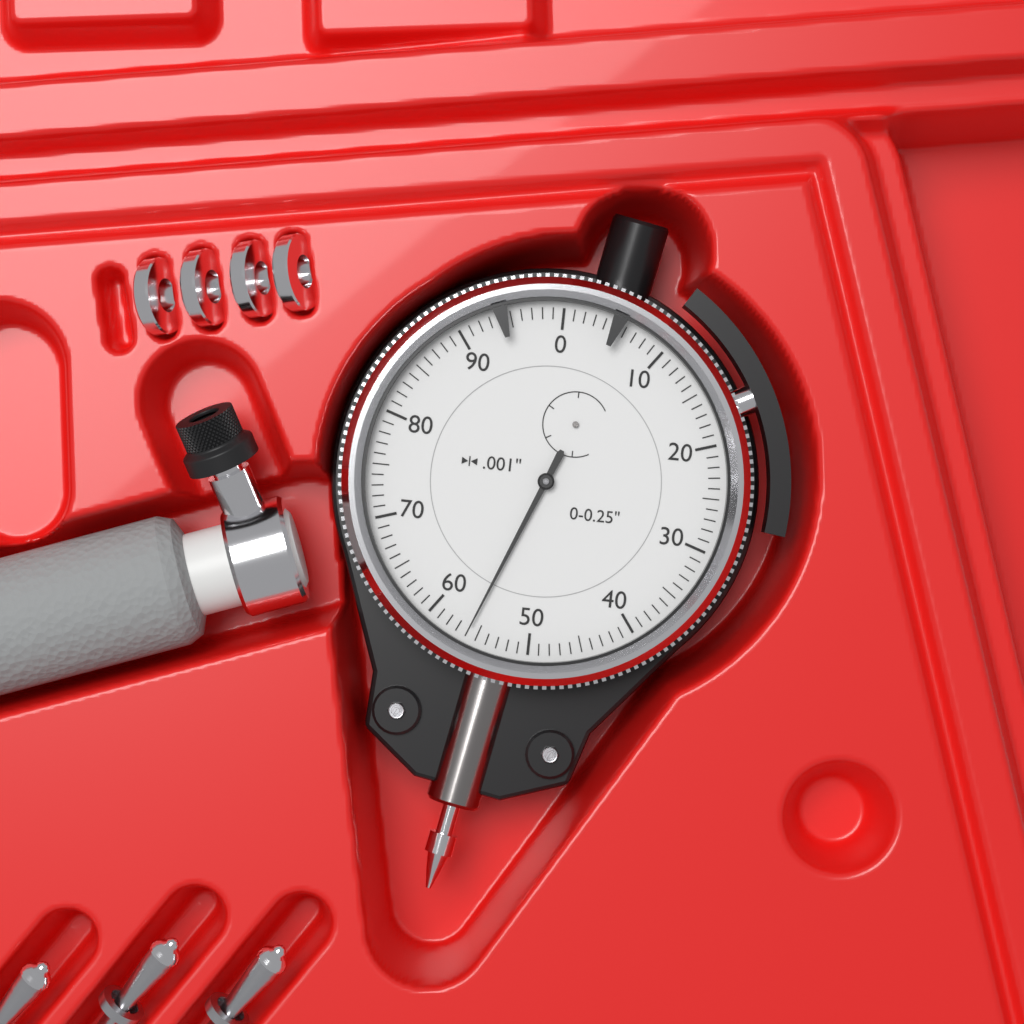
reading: 0.056 in
